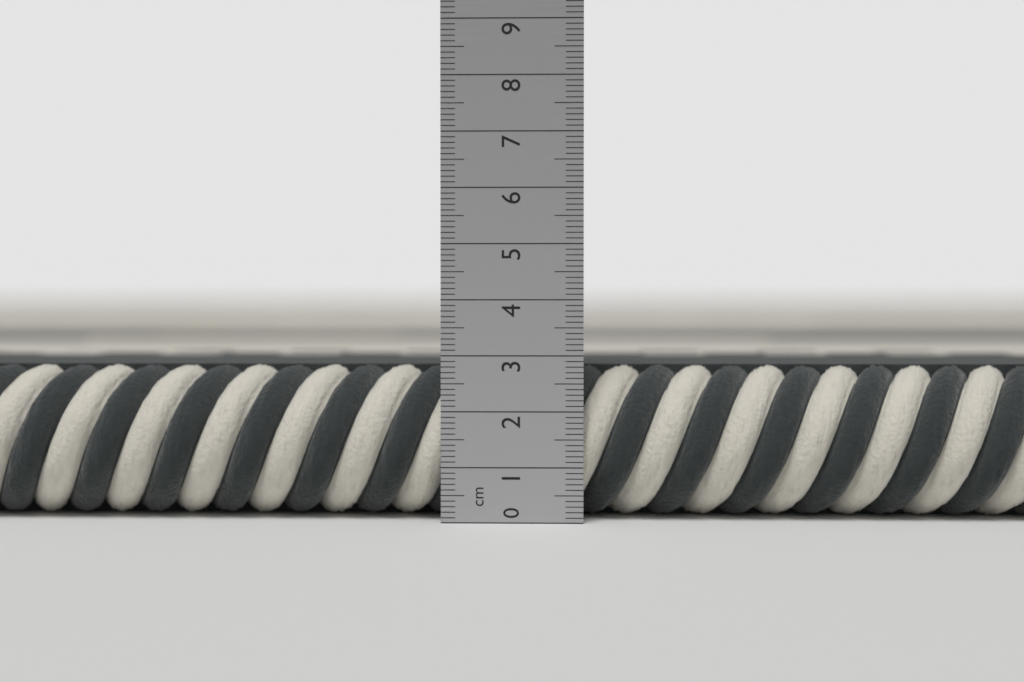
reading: 2.8 cm
